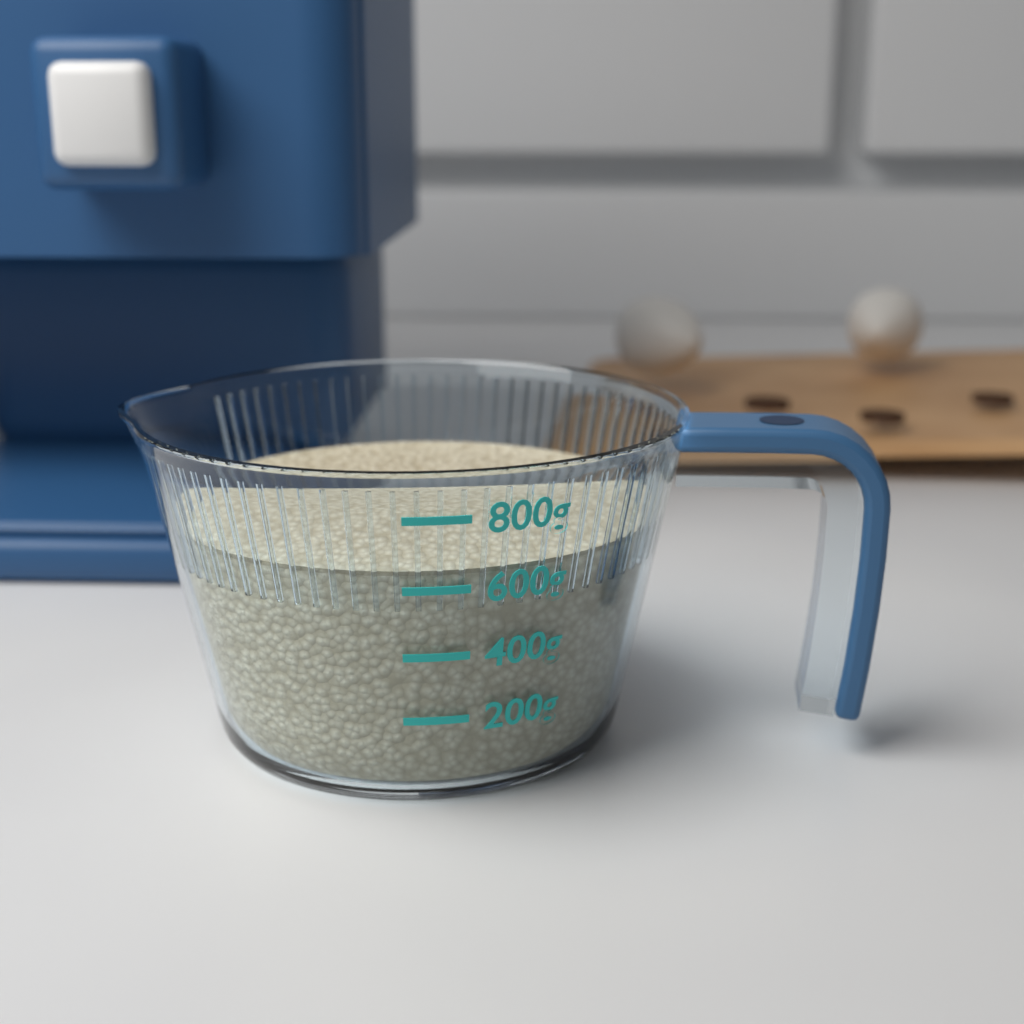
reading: 650 g
